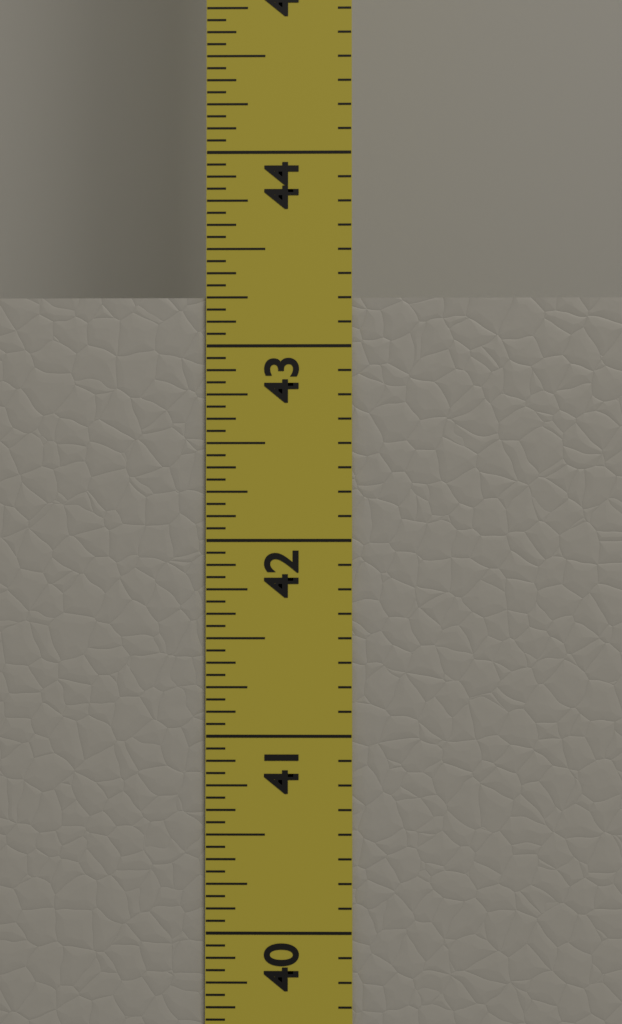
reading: 43.2500 in
